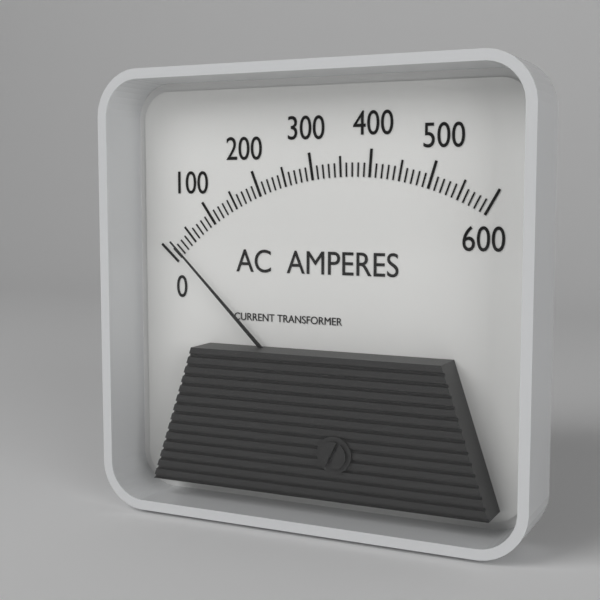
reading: 20 A
